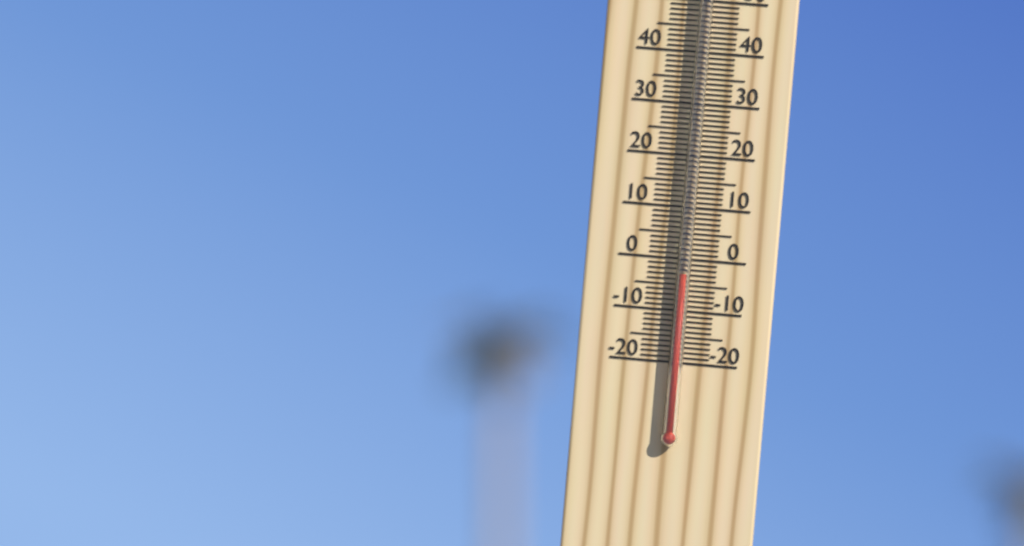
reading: -3 °C
